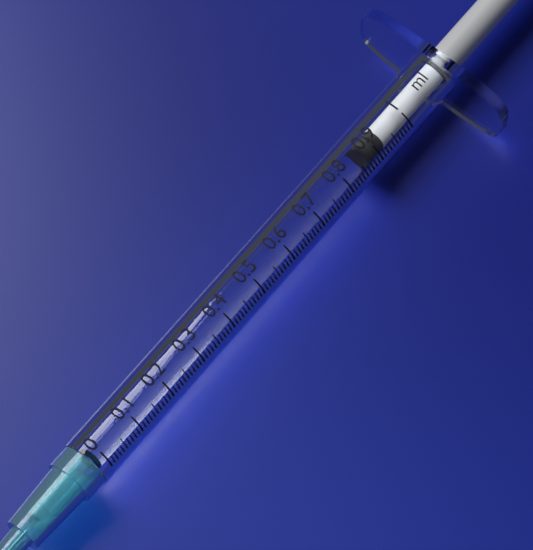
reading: 0.88 ml
